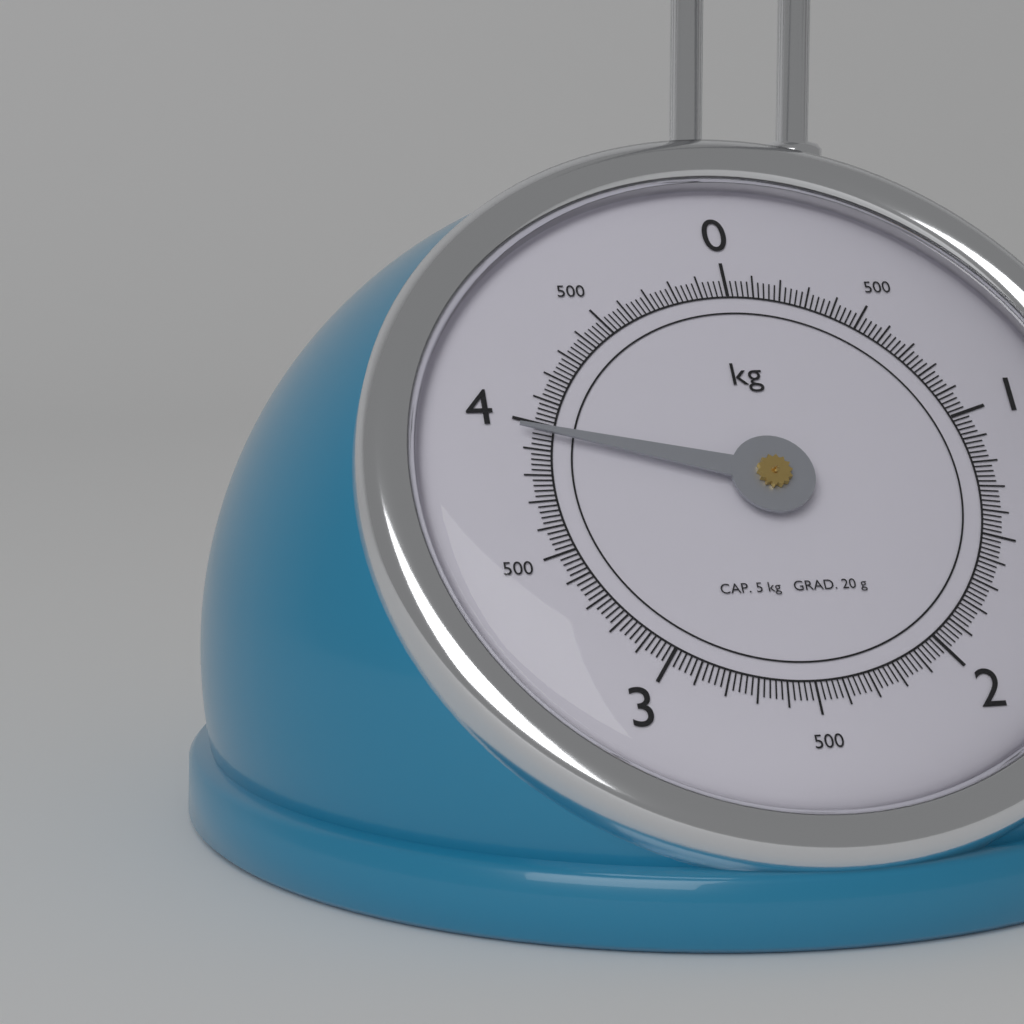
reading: 3.96 kg
